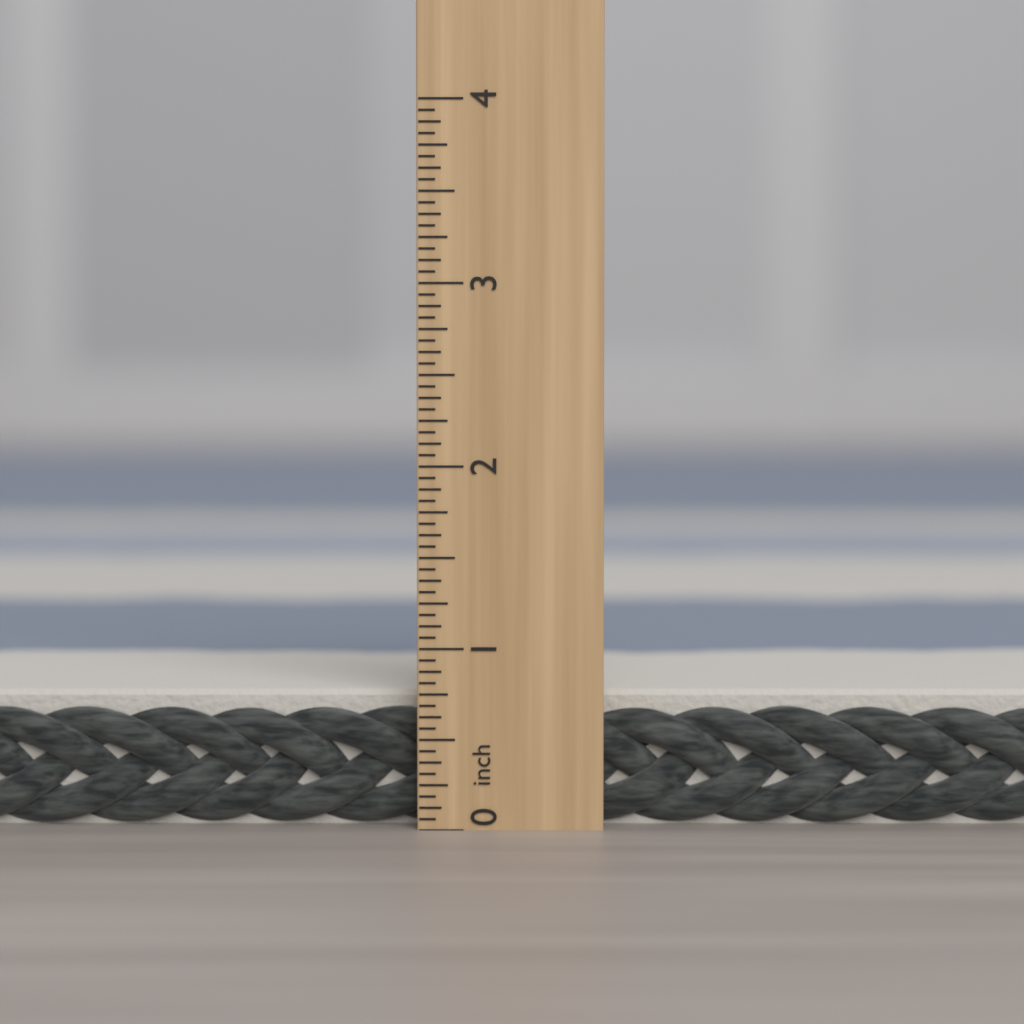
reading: 0.7500 inch
